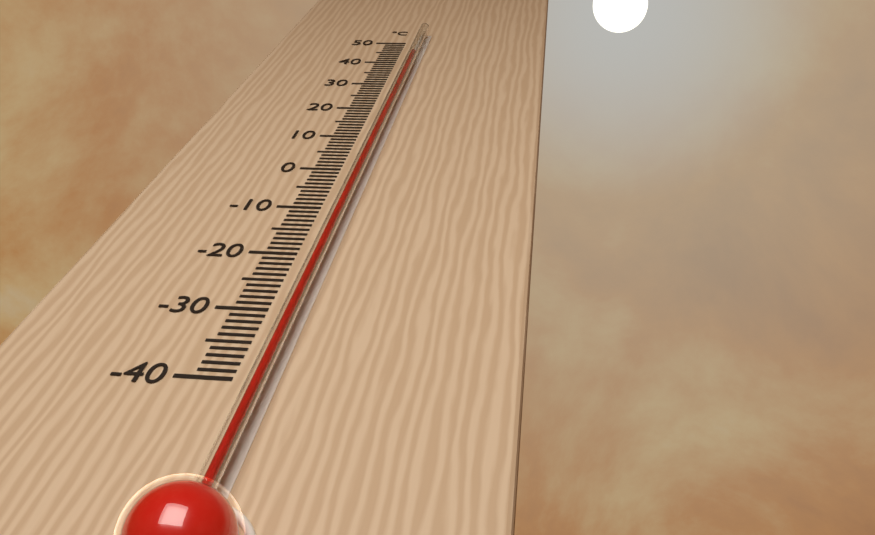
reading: 40 °C
